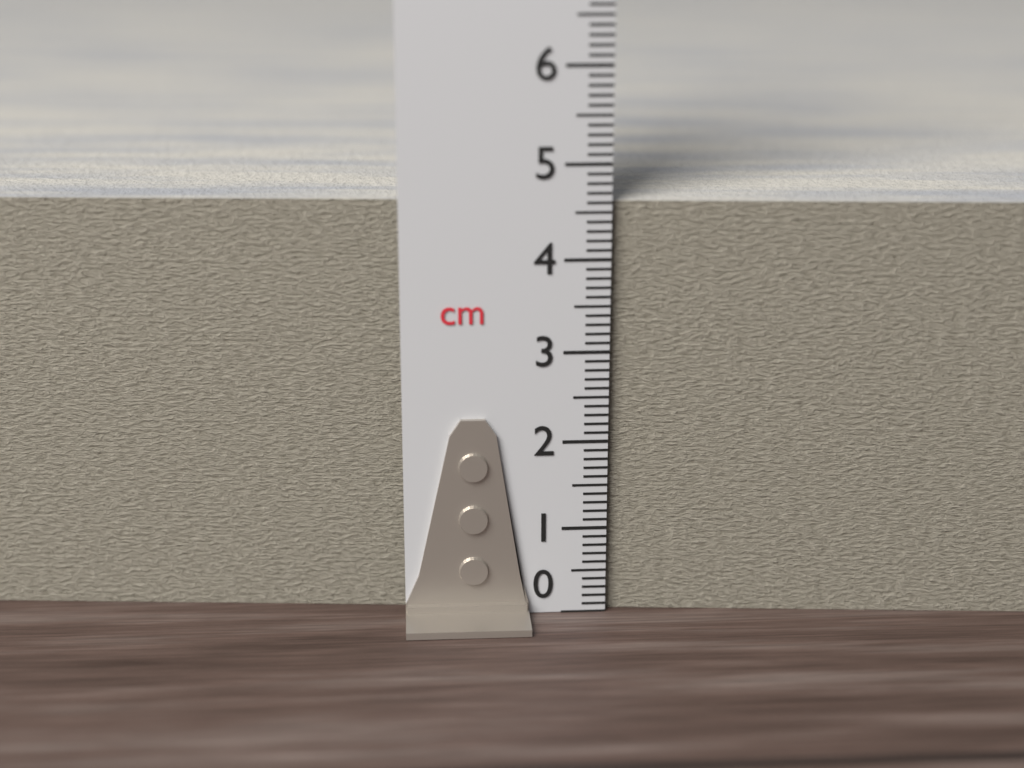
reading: 4.6 cm
